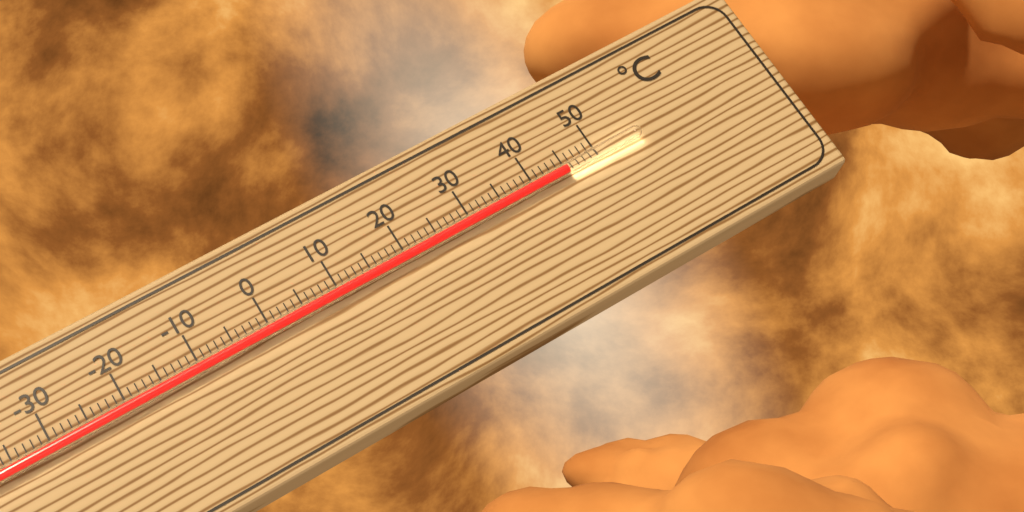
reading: 45 °C
